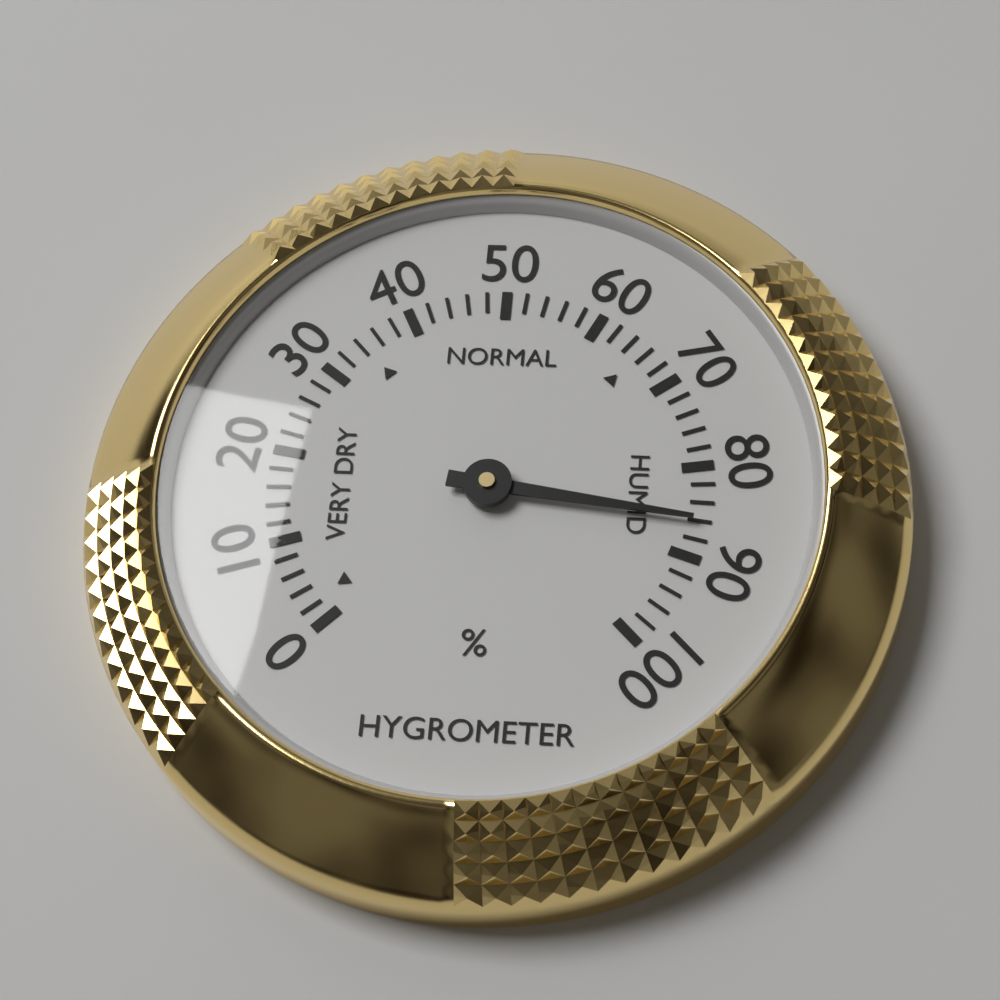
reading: 86 %
